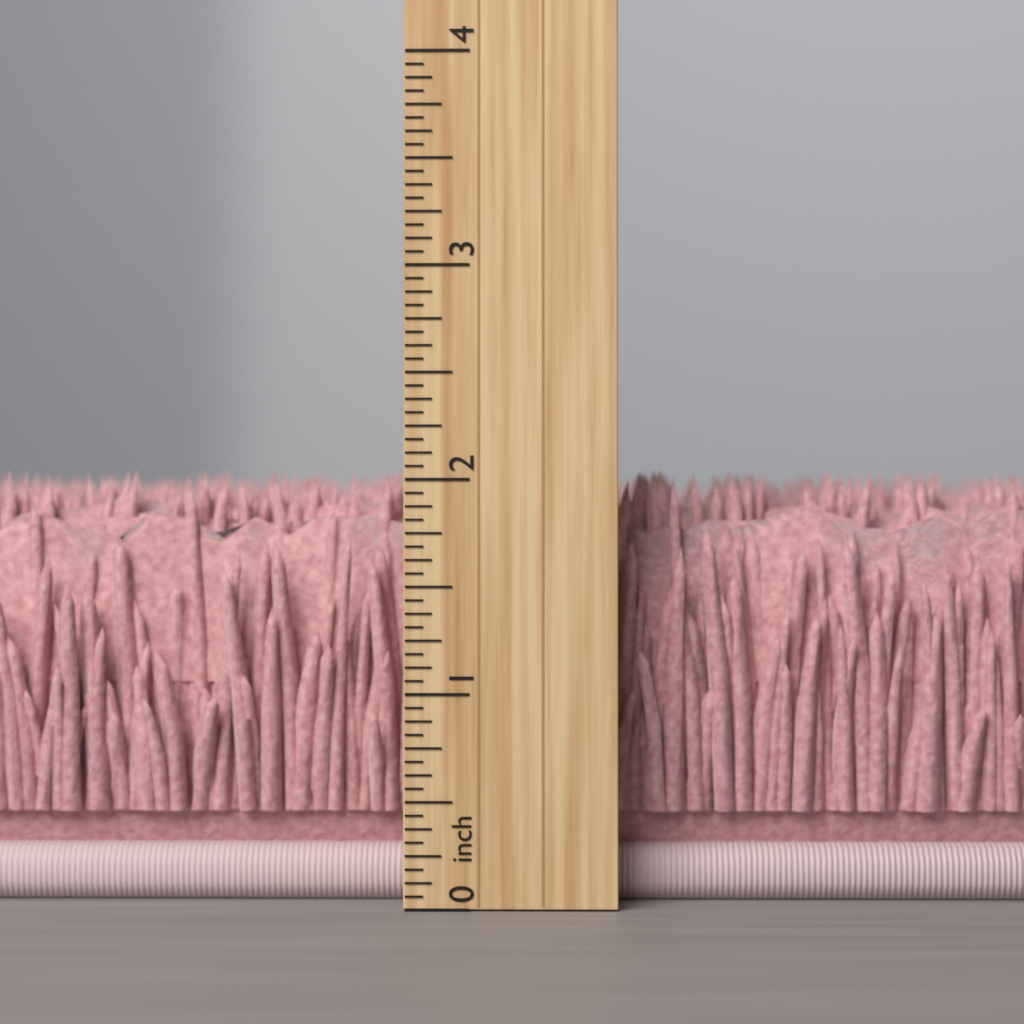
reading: 2.0625 inch
